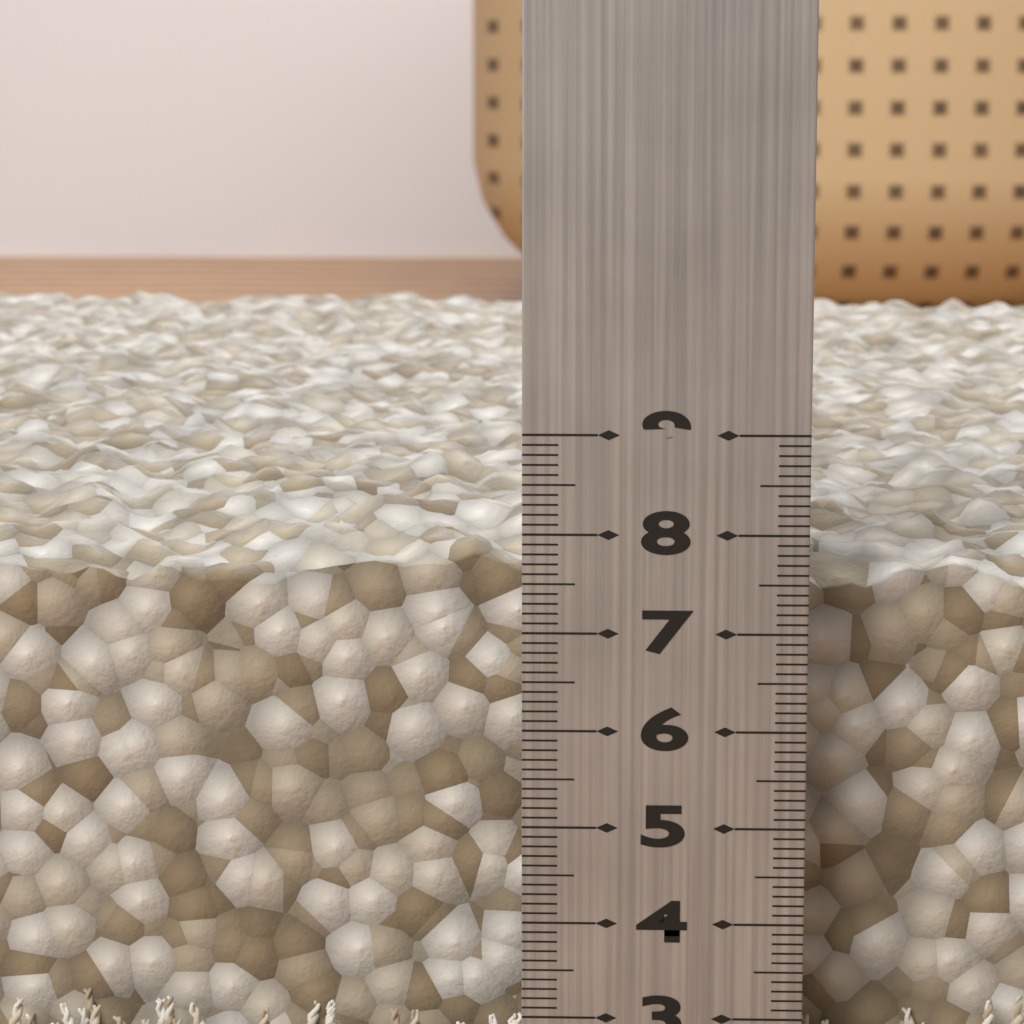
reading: 8.1 cm
